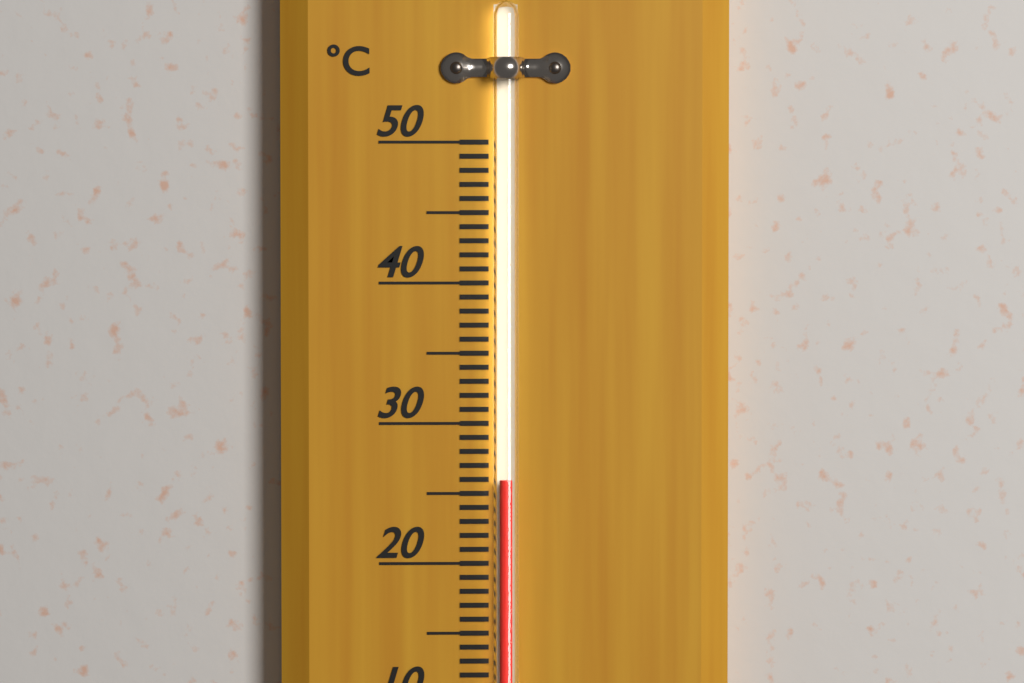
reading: 26 °C
